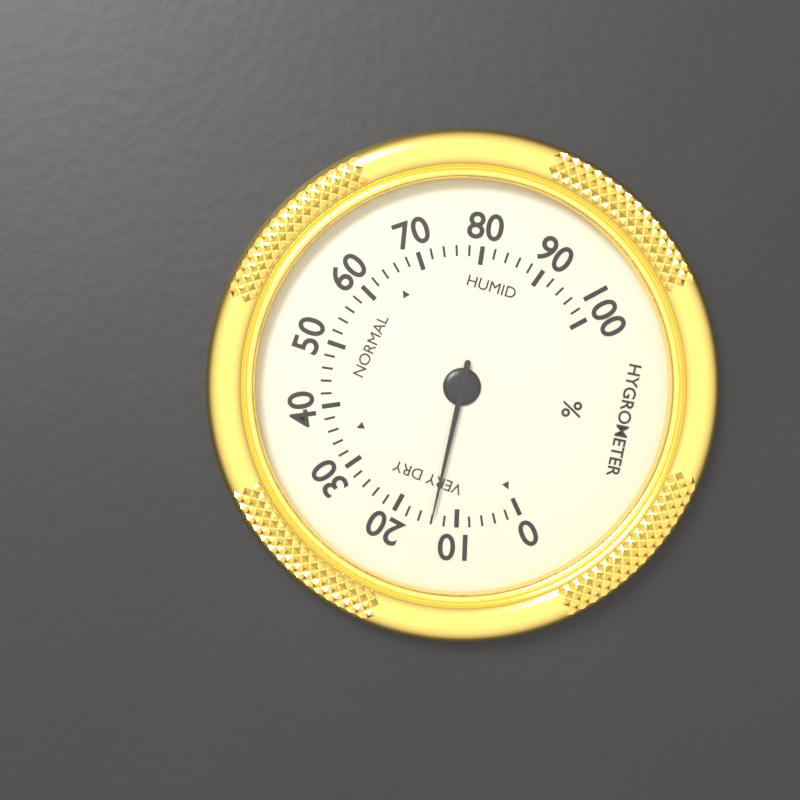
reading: 14 %
